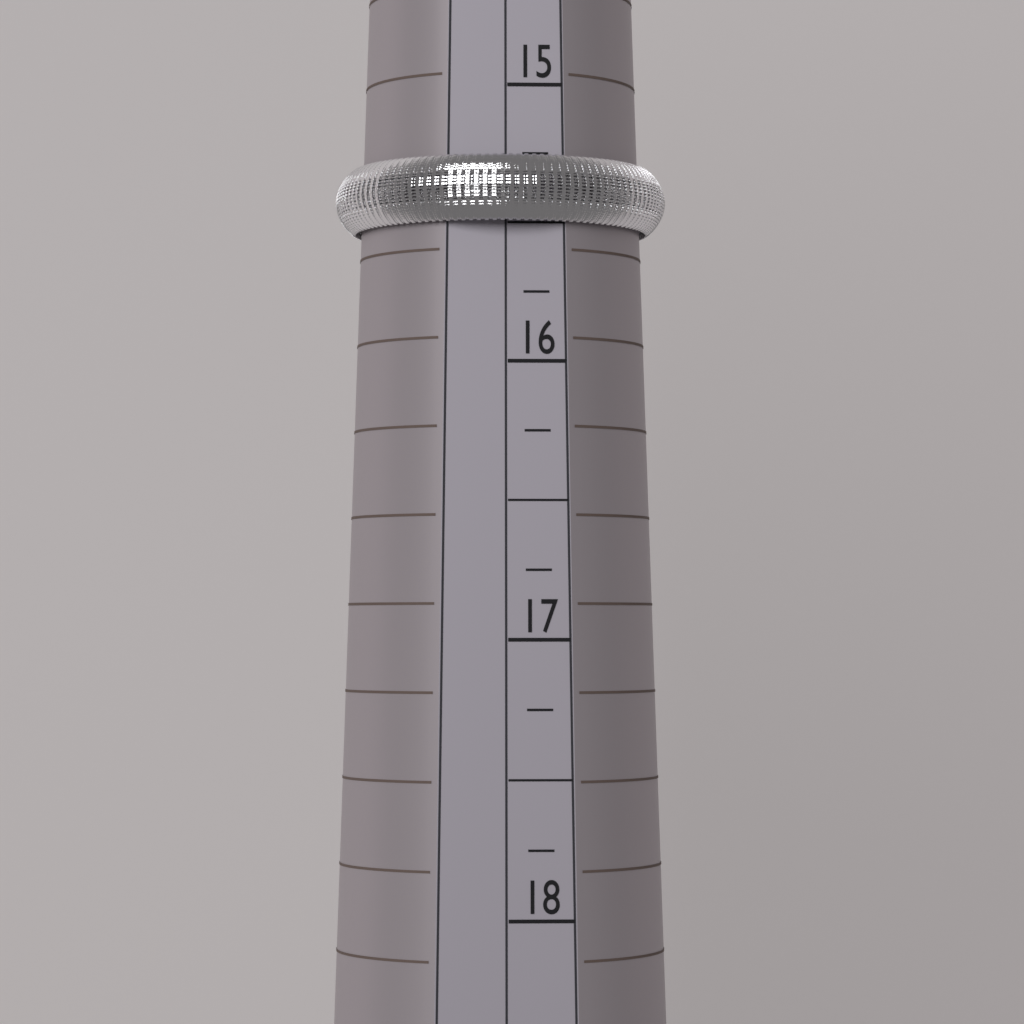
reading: 15.50 (no unit)
